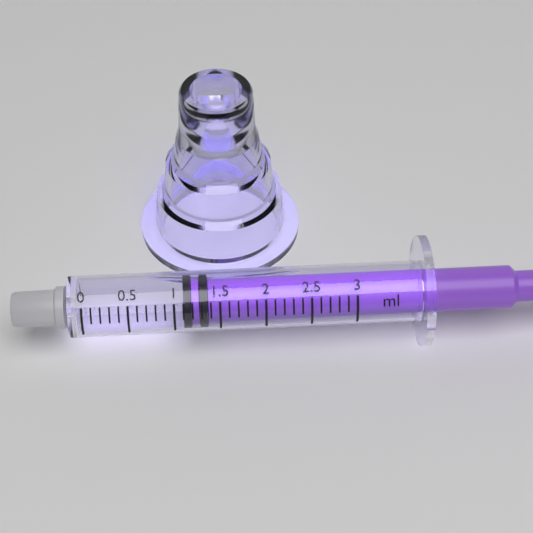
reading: 1.1 ml
